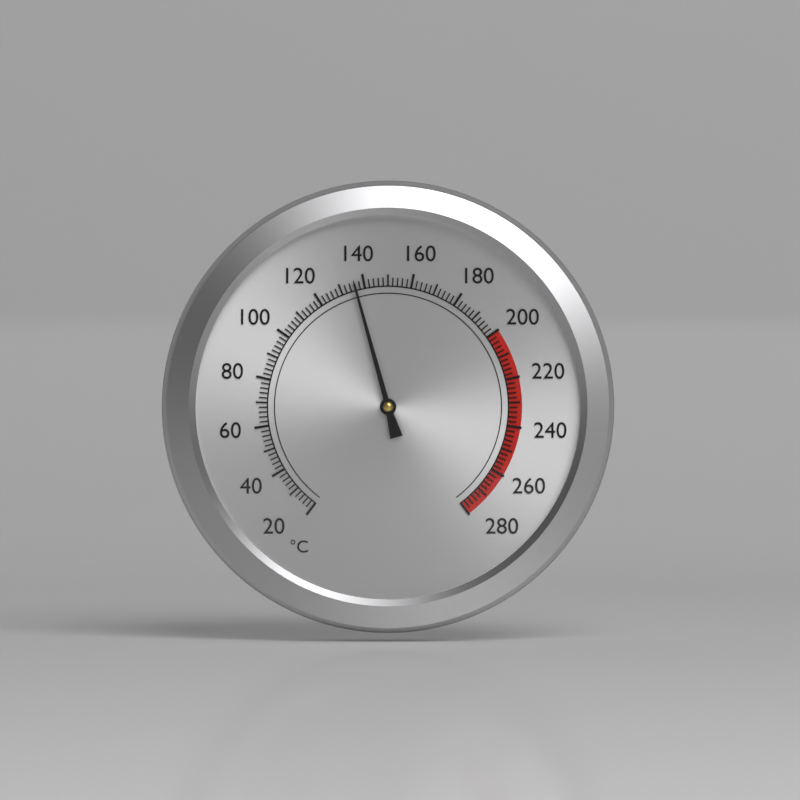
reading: 136 °C
